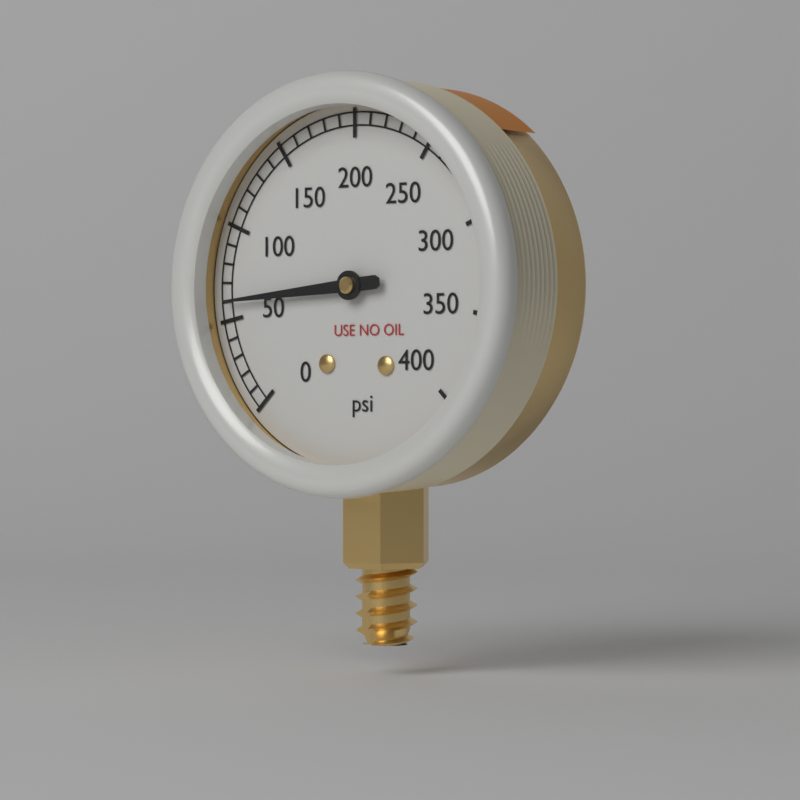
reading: 60 psi
